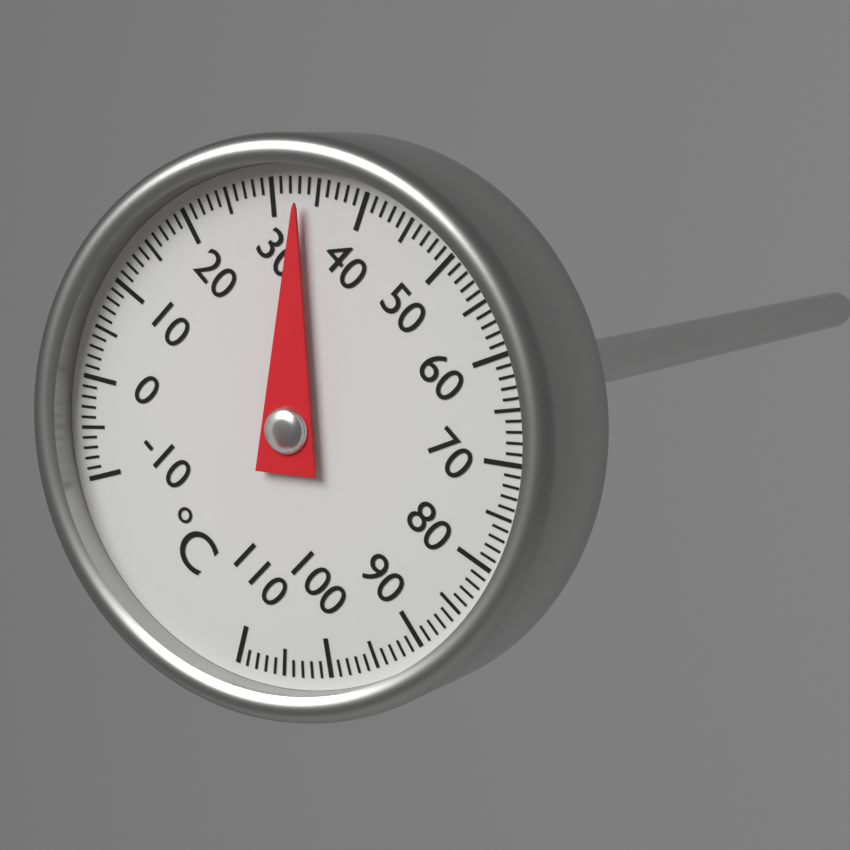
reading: 33 °C
